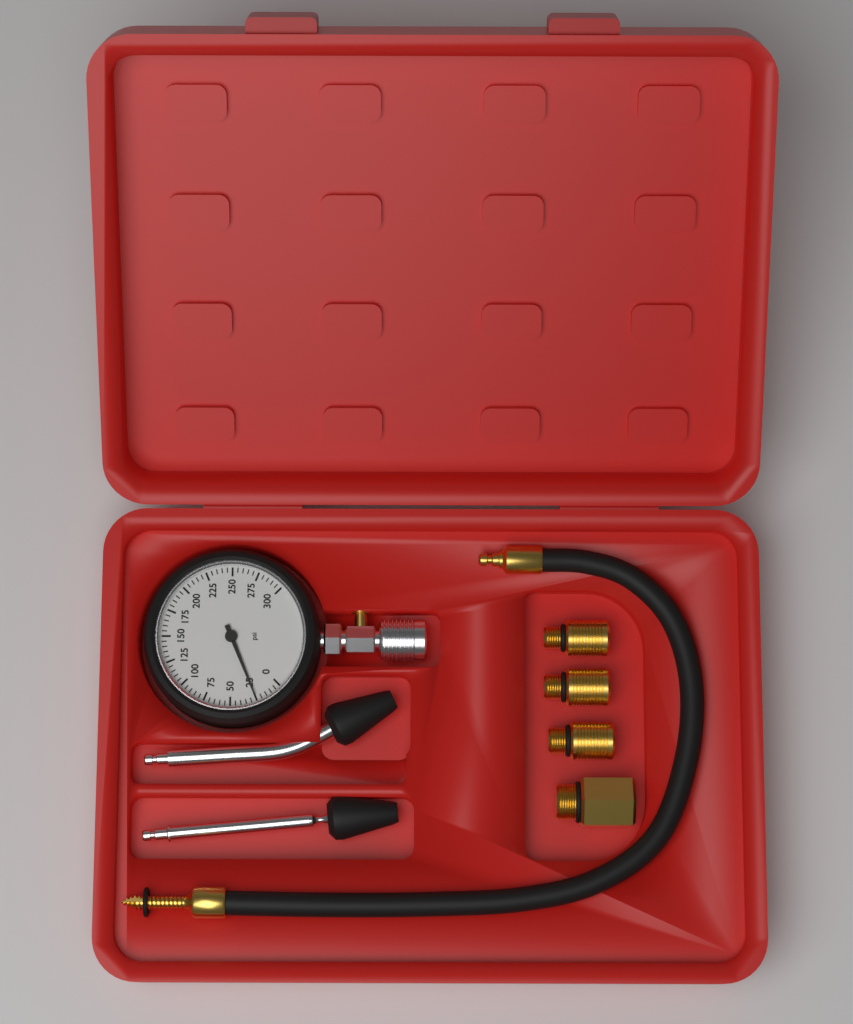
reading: 25 psi
